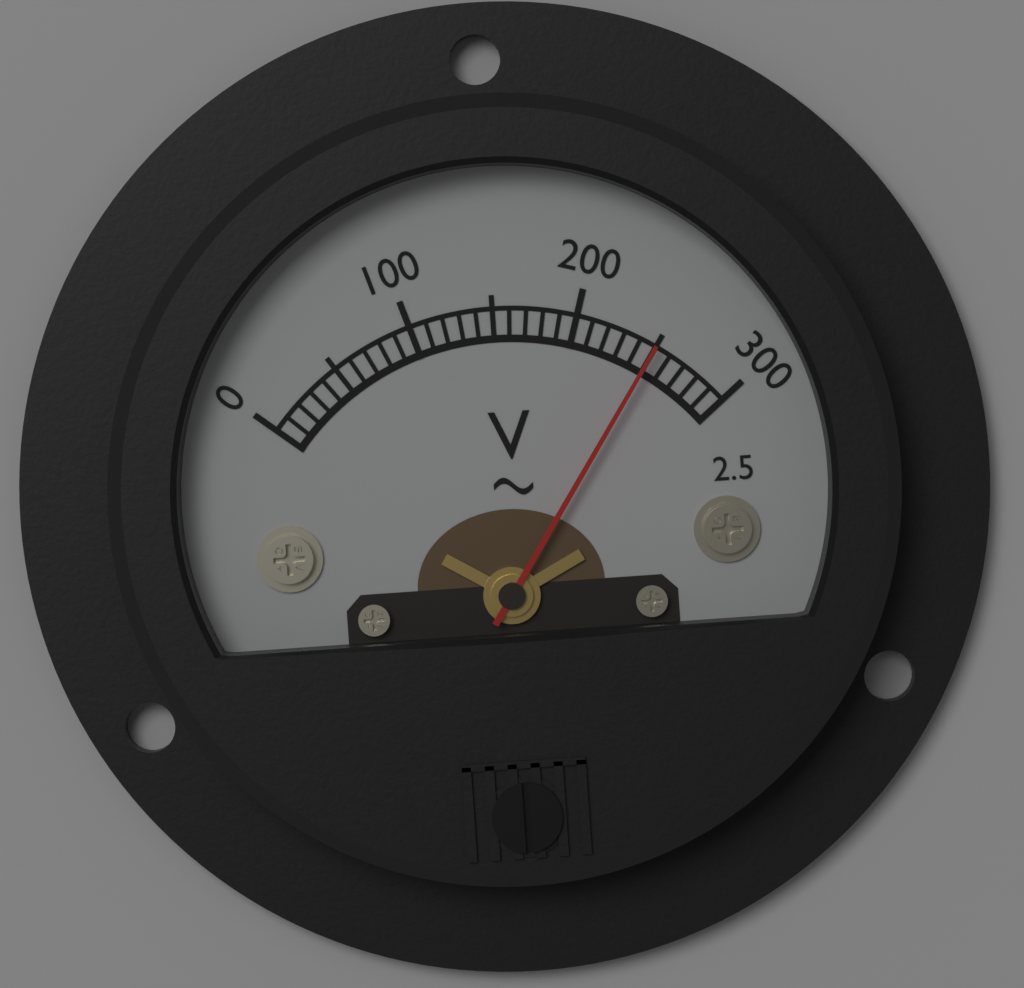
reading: 250 V
